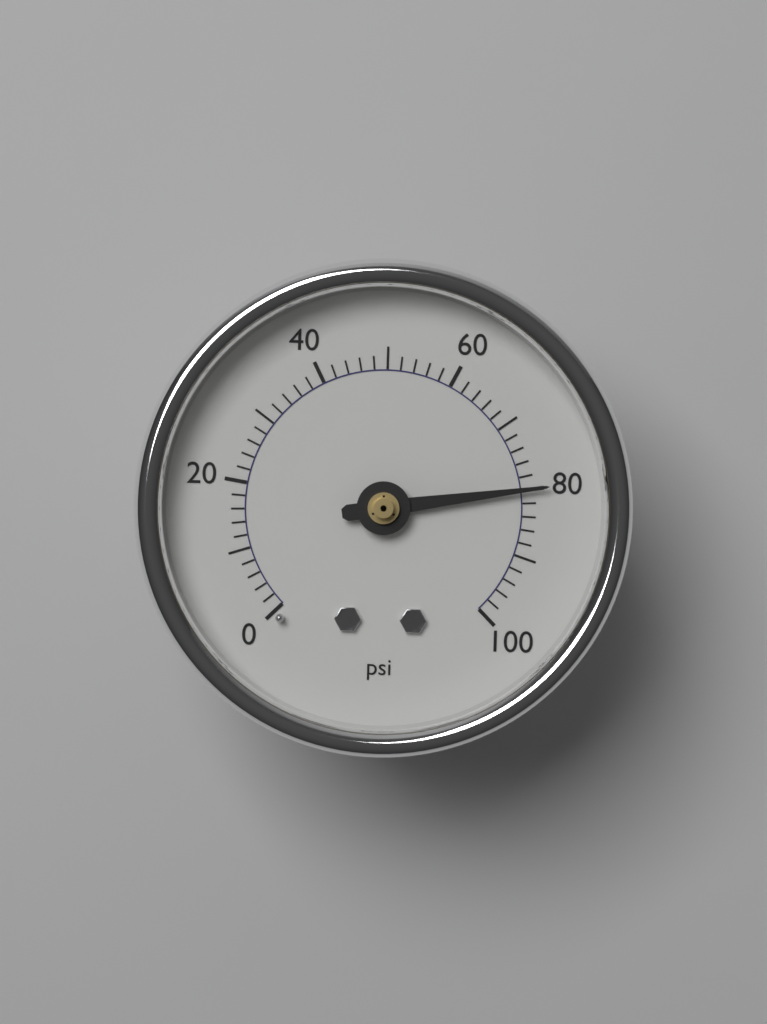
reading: 80 psi
